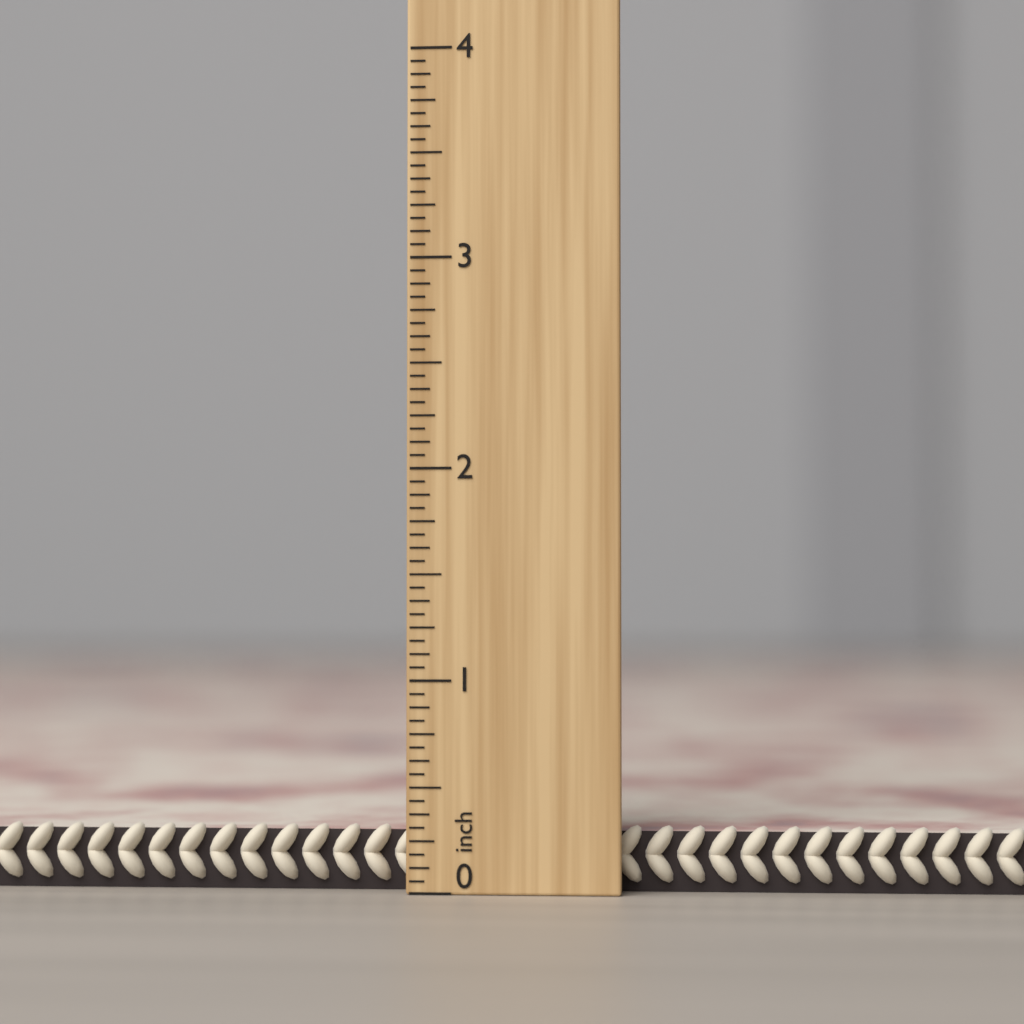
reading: 0.3125 inch
